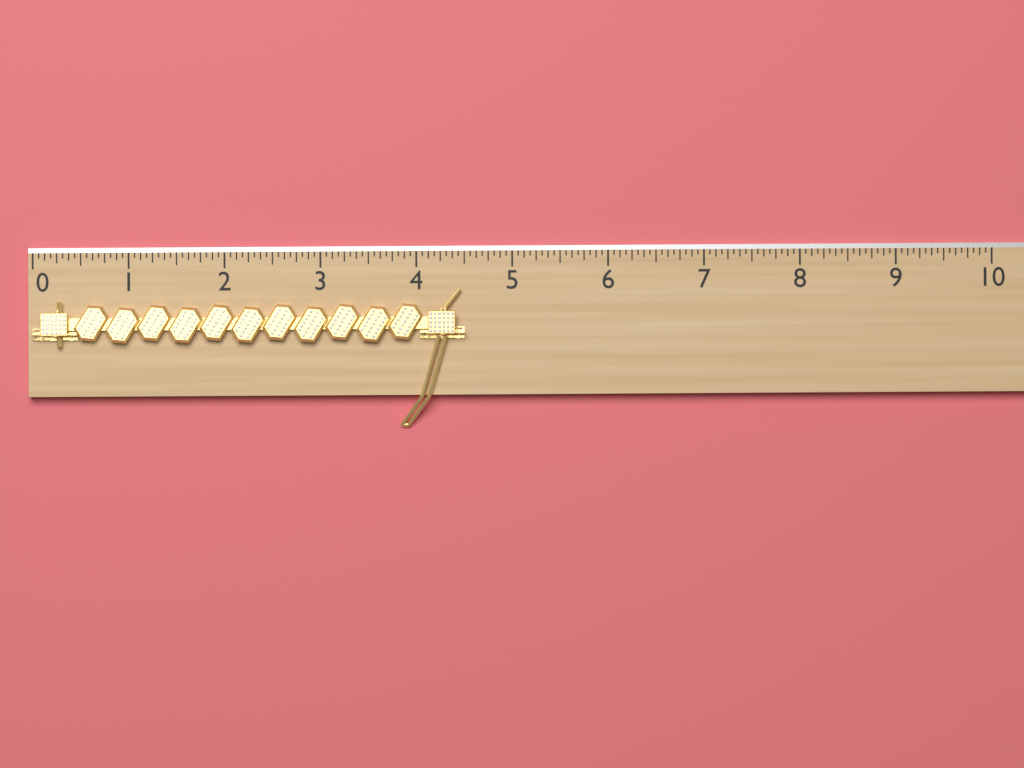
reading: 4.5000 (no unit)
